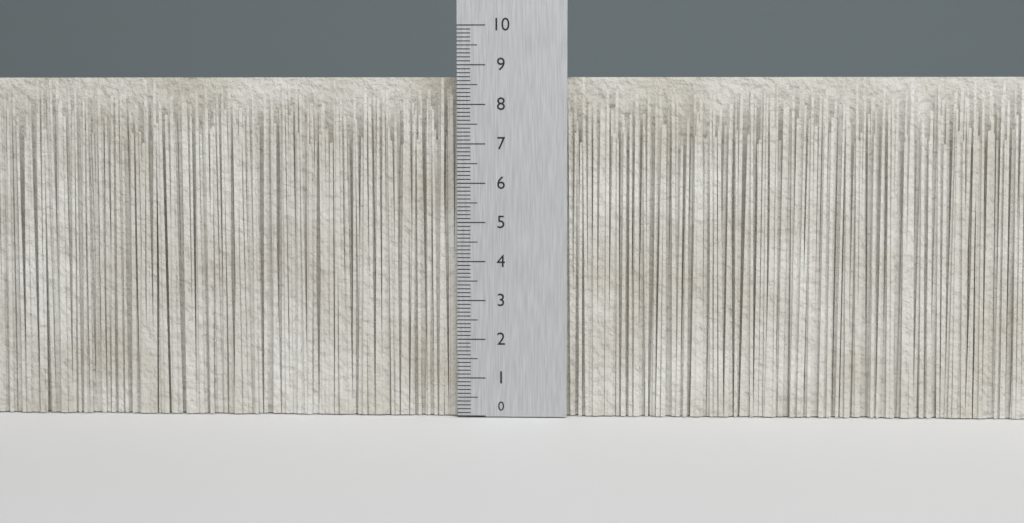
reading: 8.7 (no unit)
